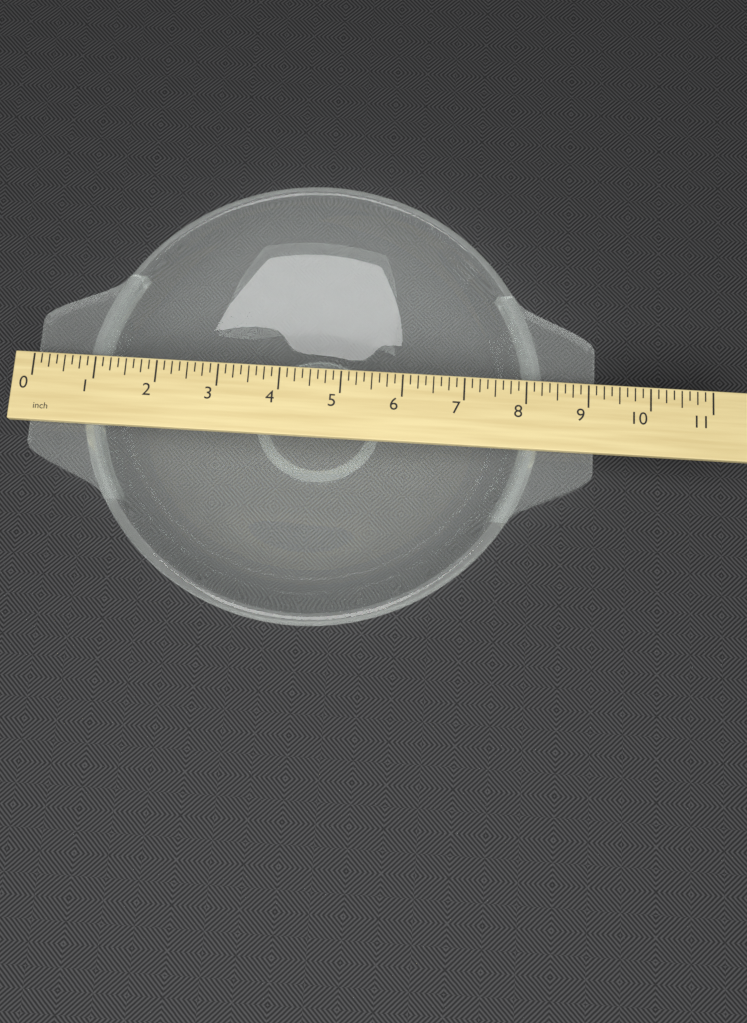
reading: 9.125 inch
